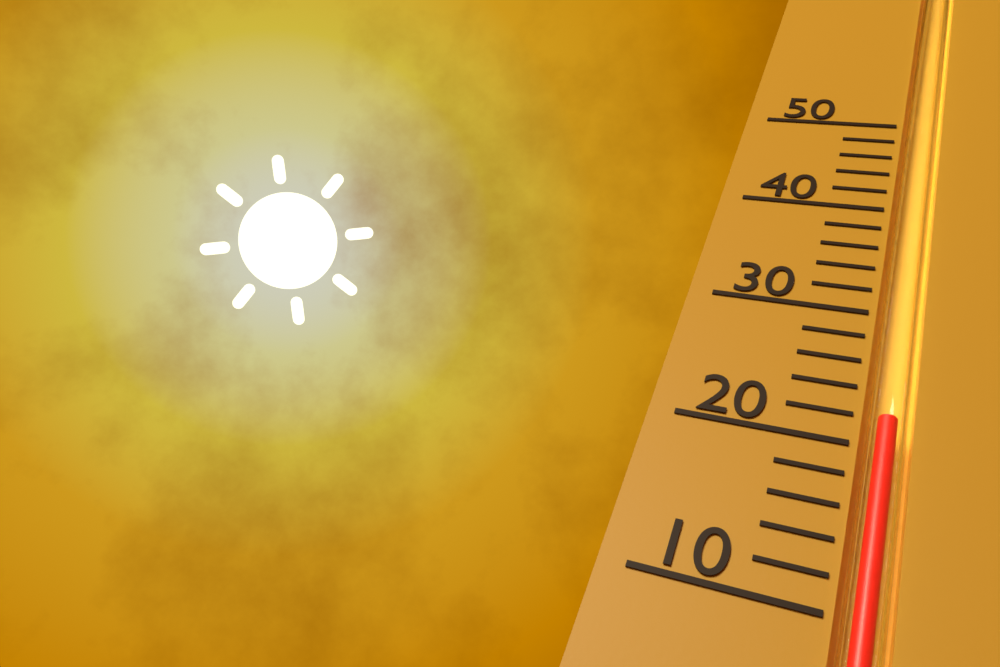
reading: 22 (no unit)
